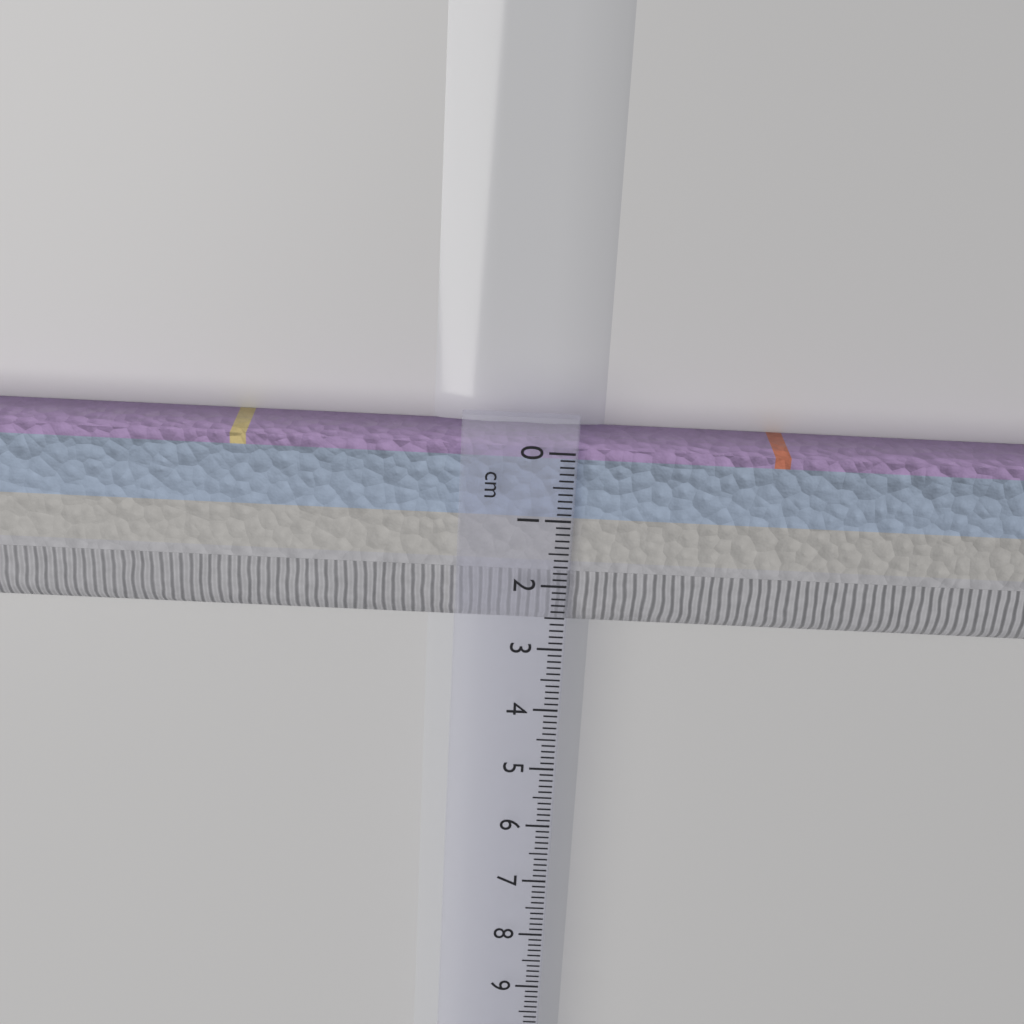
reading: 2.8 cm
